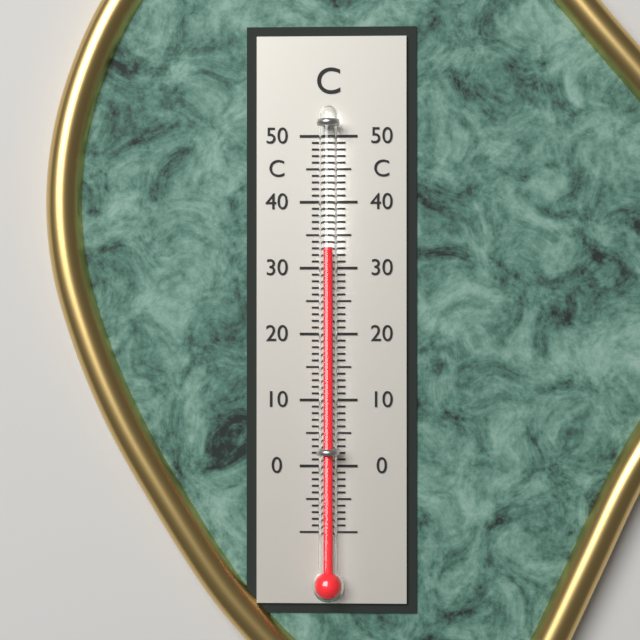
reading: 33 °C
